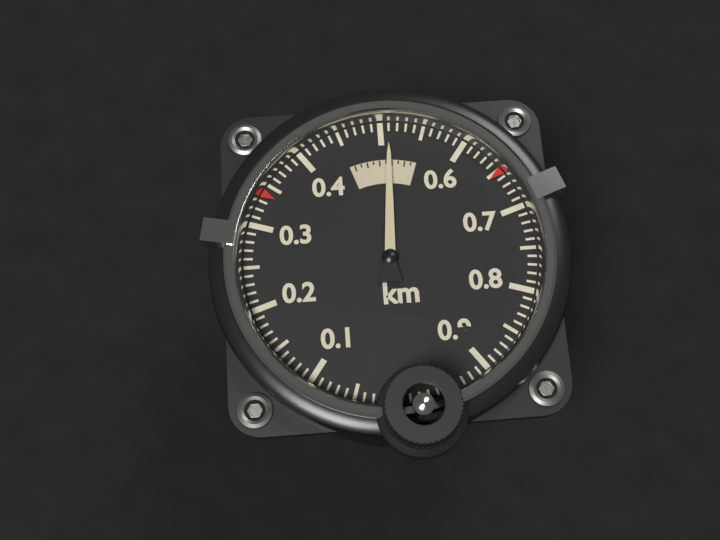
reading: 0.51 km
